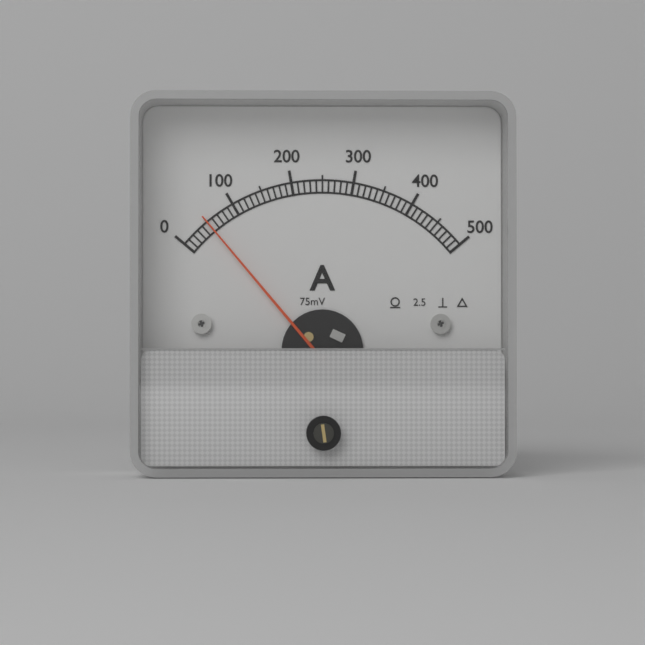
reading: 50 A
